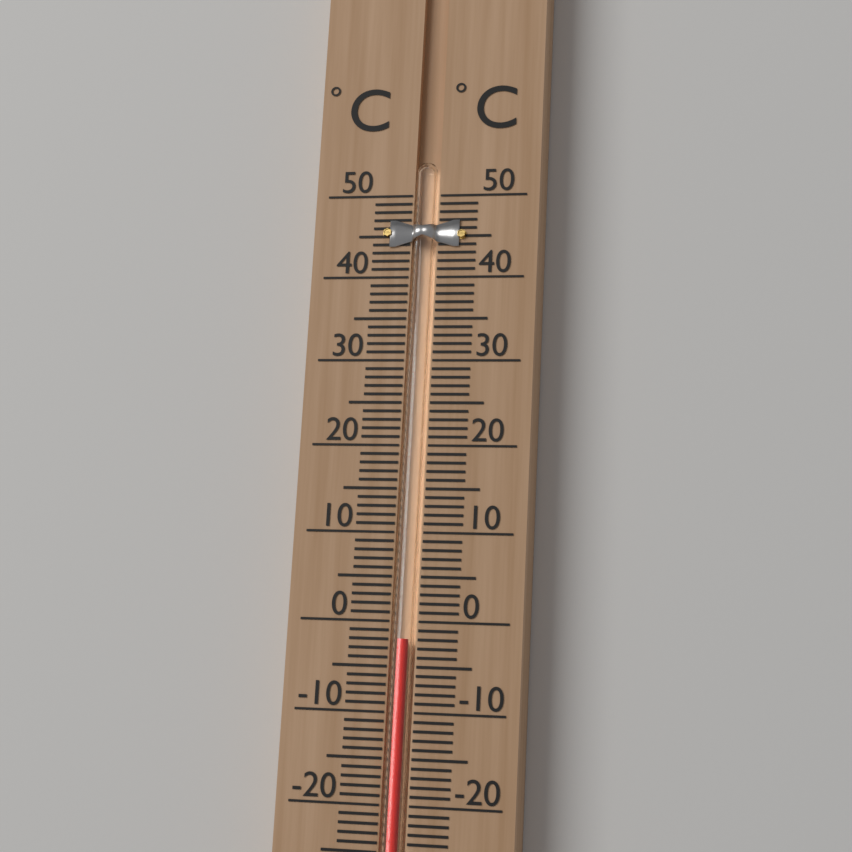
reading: -2 °C
